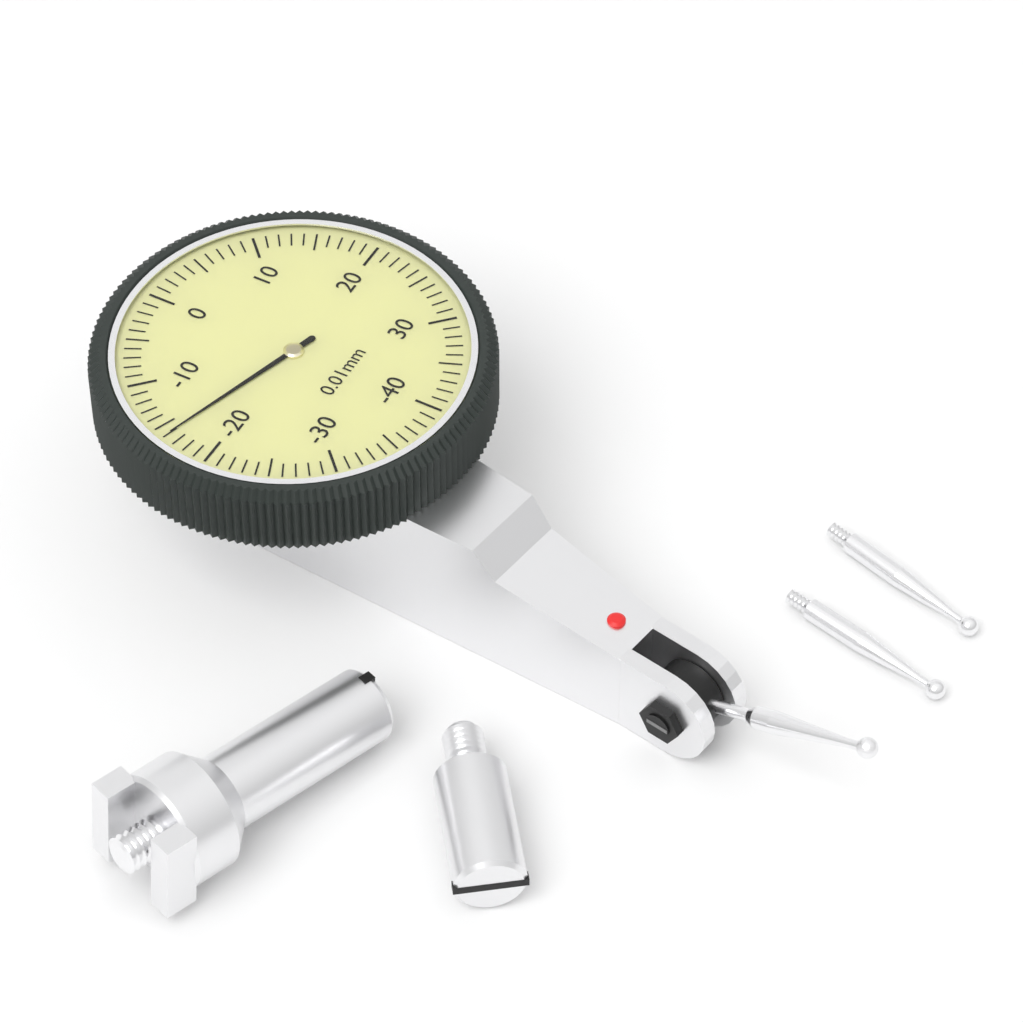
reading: -16 0.01mm
